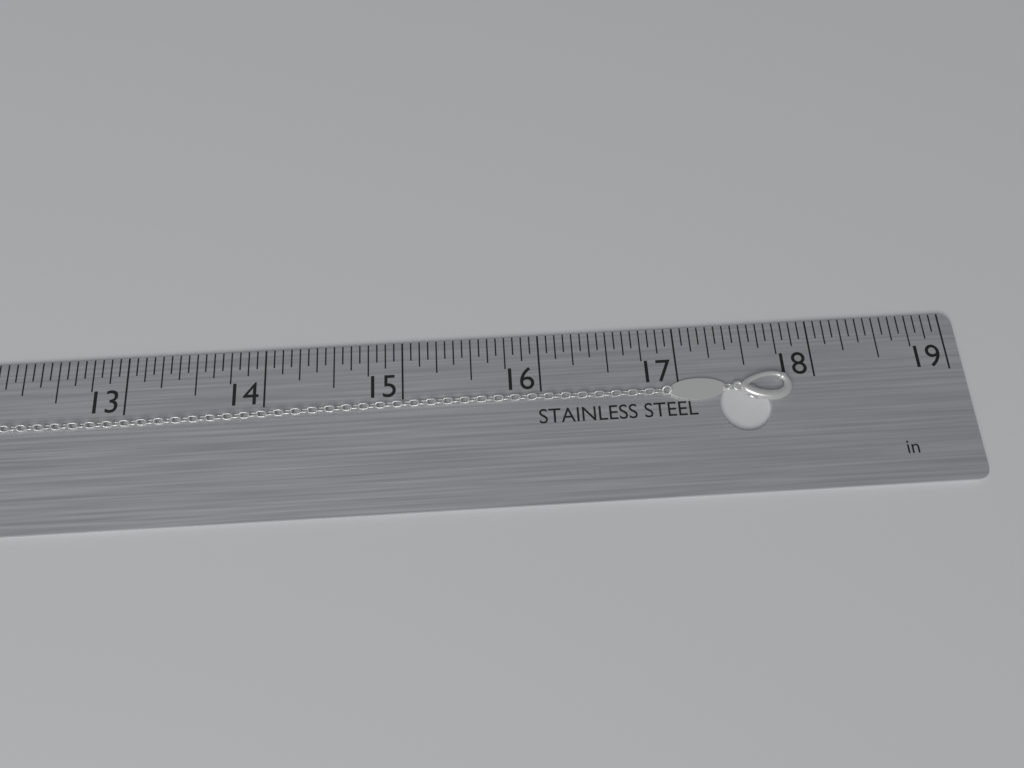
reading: 17.8125 in
